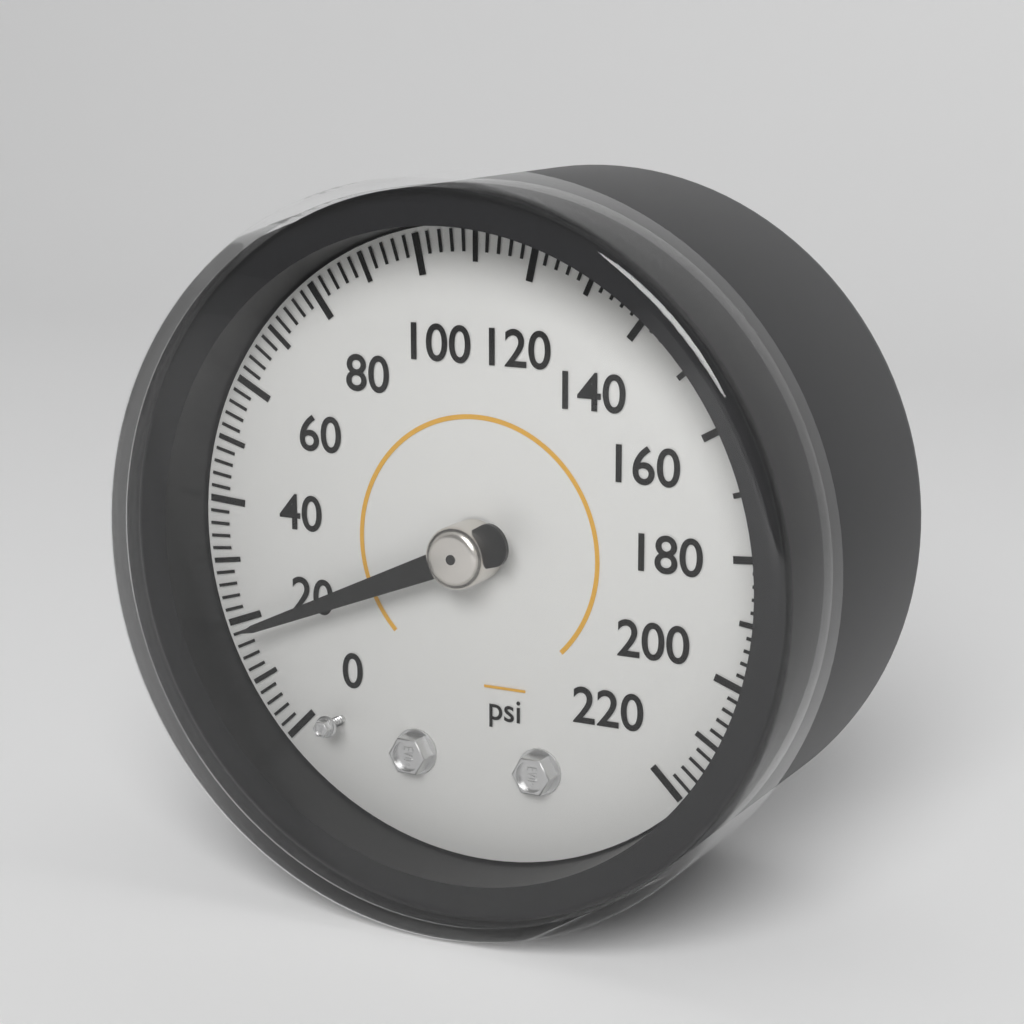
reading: 18 psi
